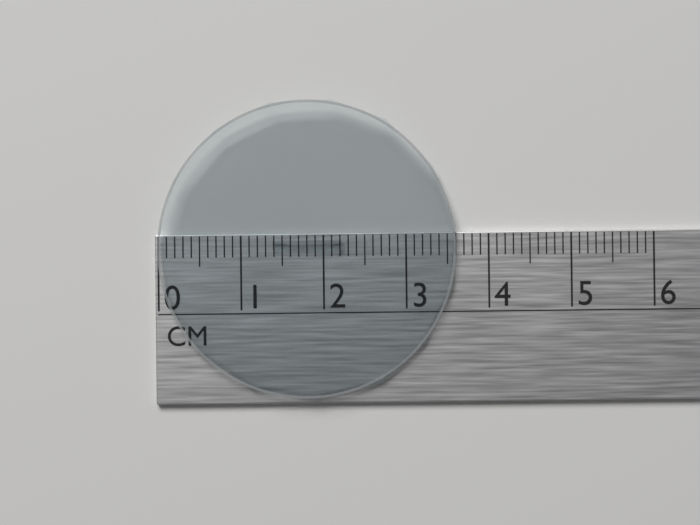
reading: 3.6 cm
